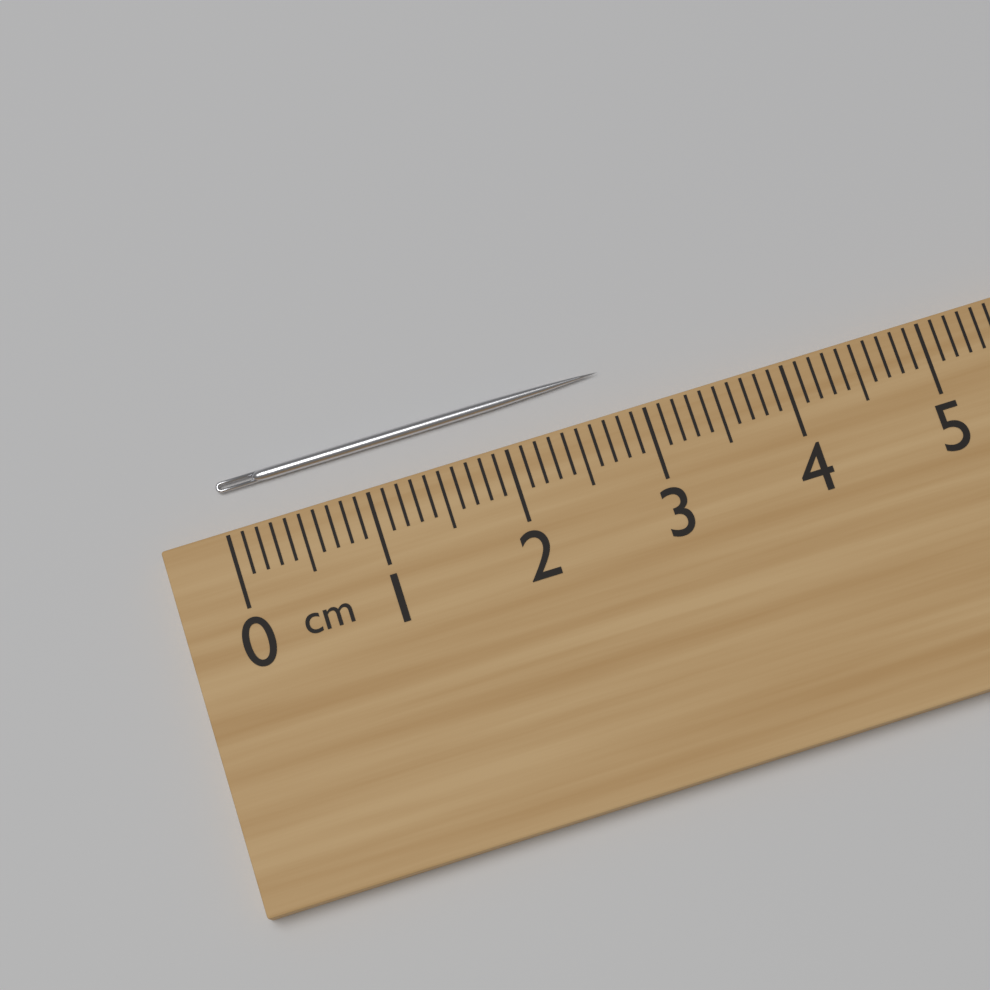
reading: 2.8 cm
